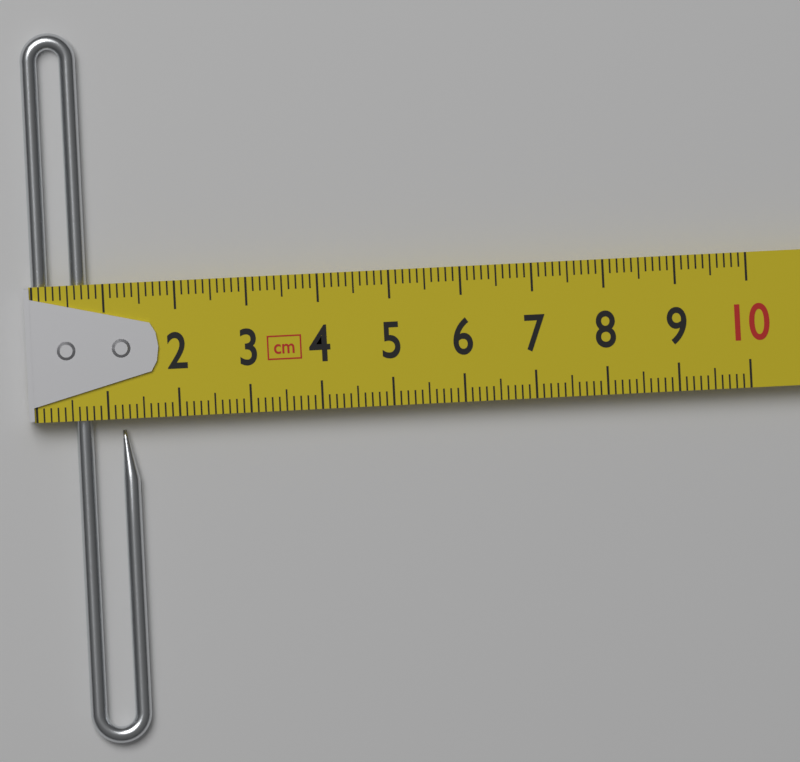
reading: 1.4 cm
